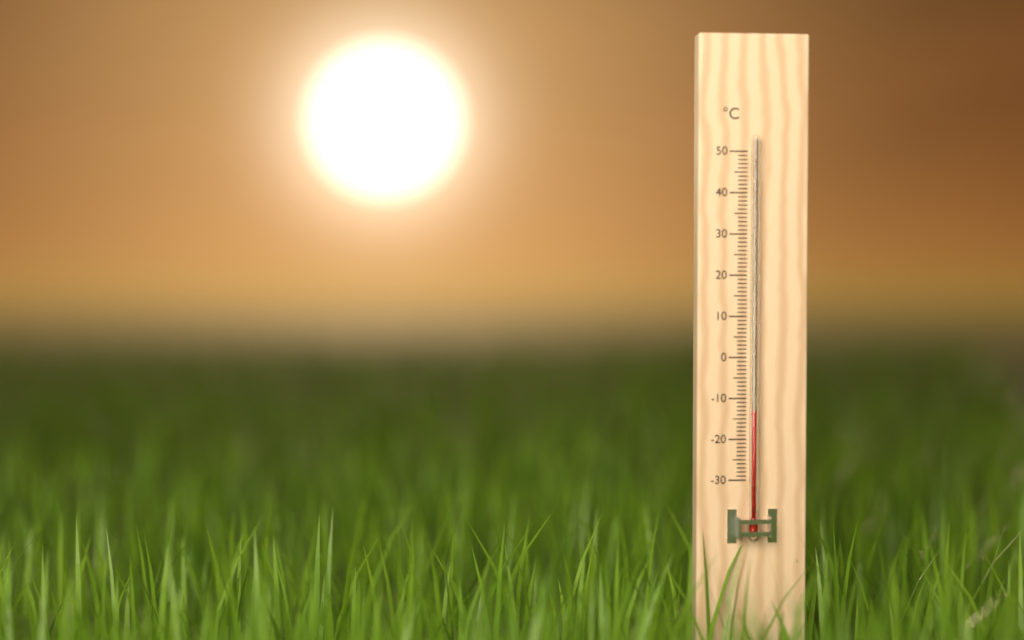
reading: -13 °C
